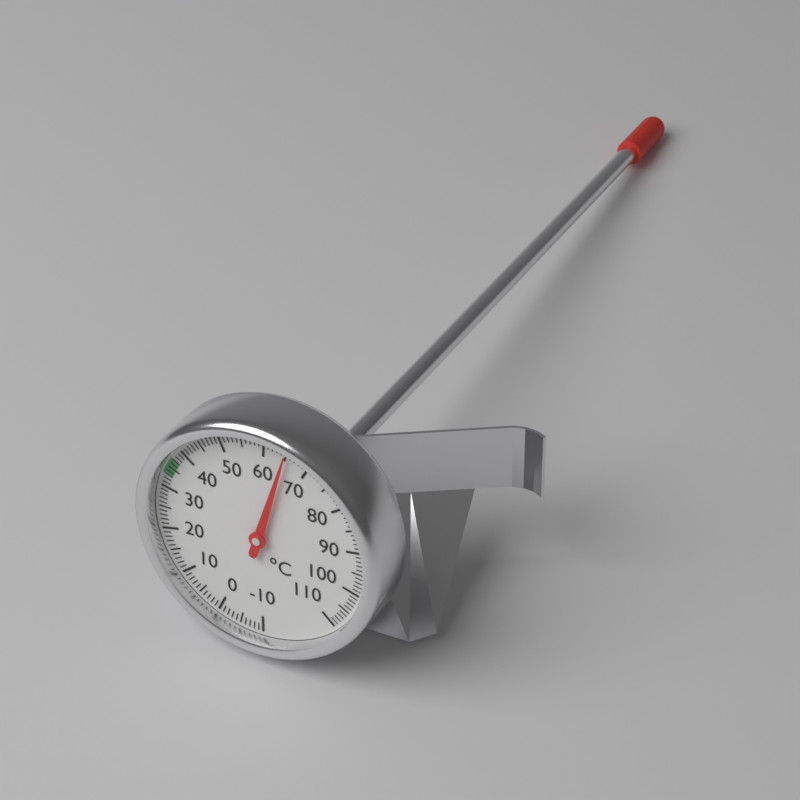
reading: 65 °C
